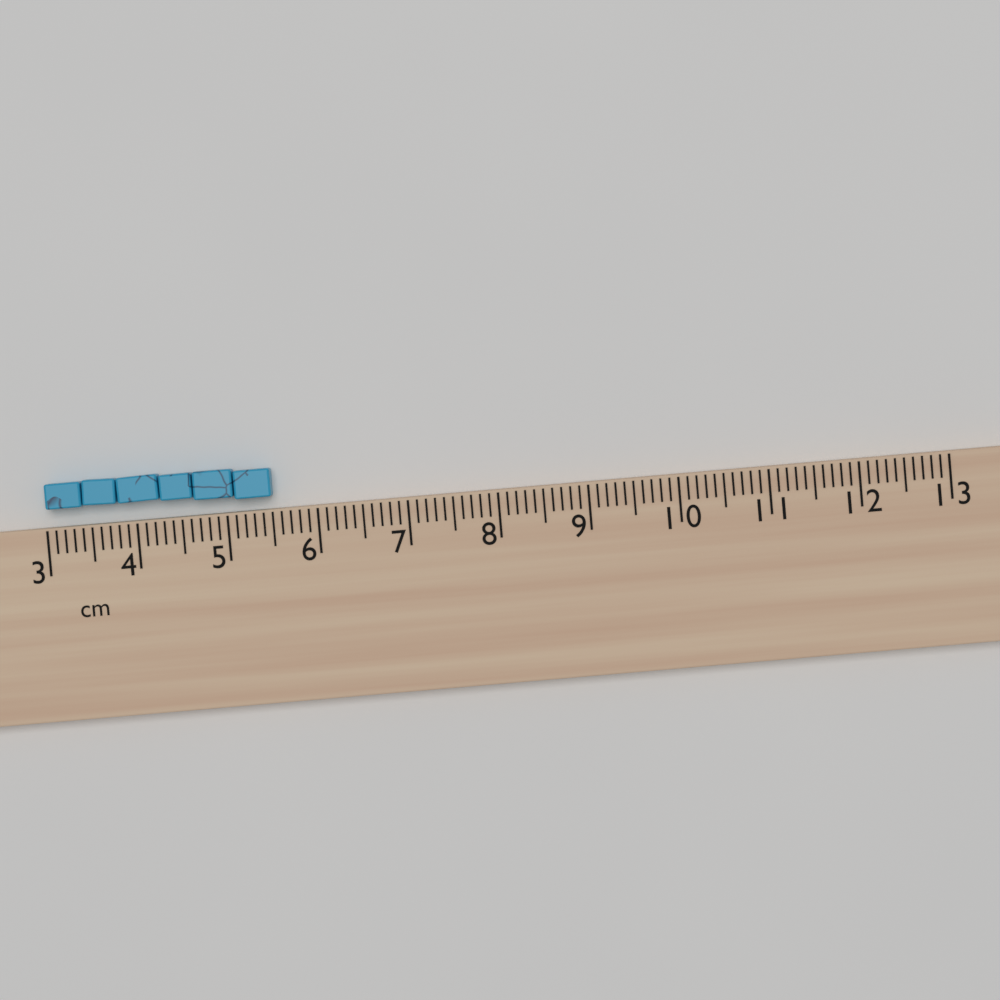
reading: 5.5 cm
